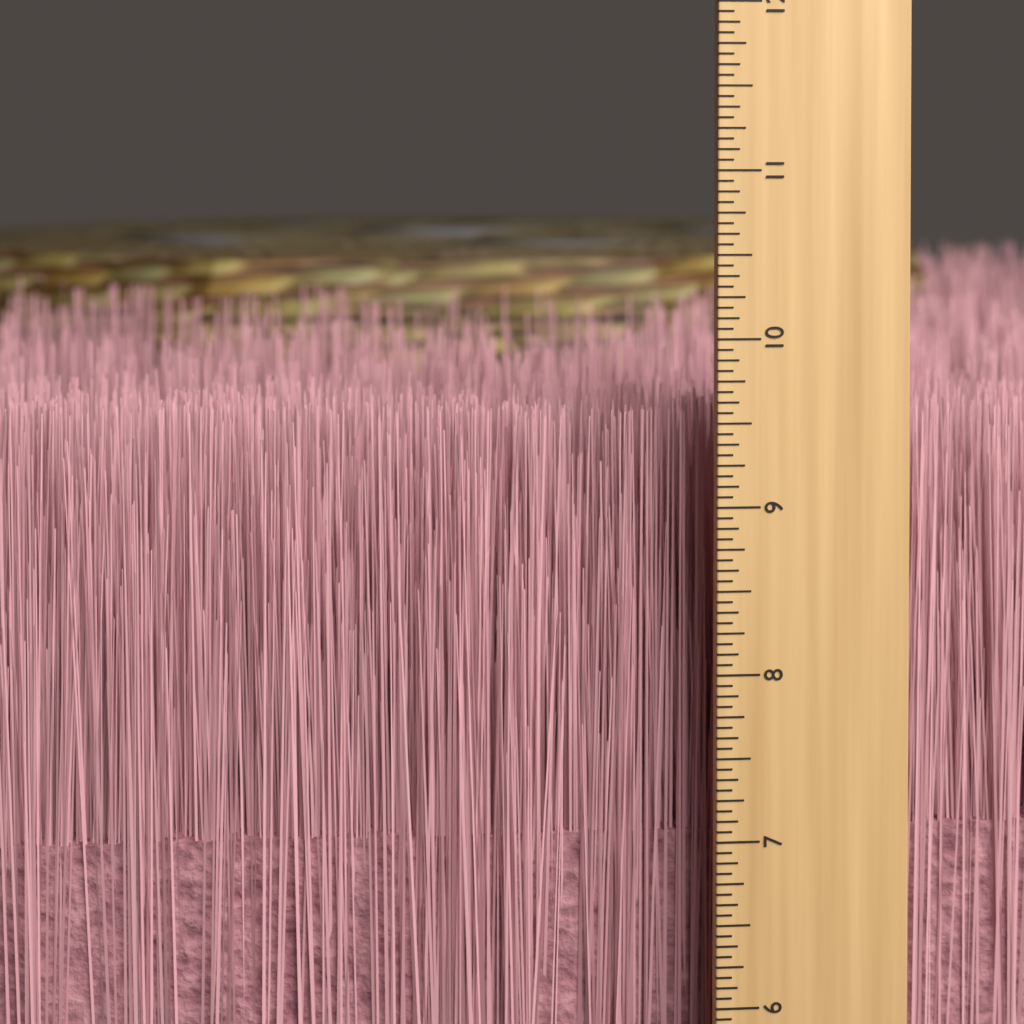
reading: 9.5000 inch
